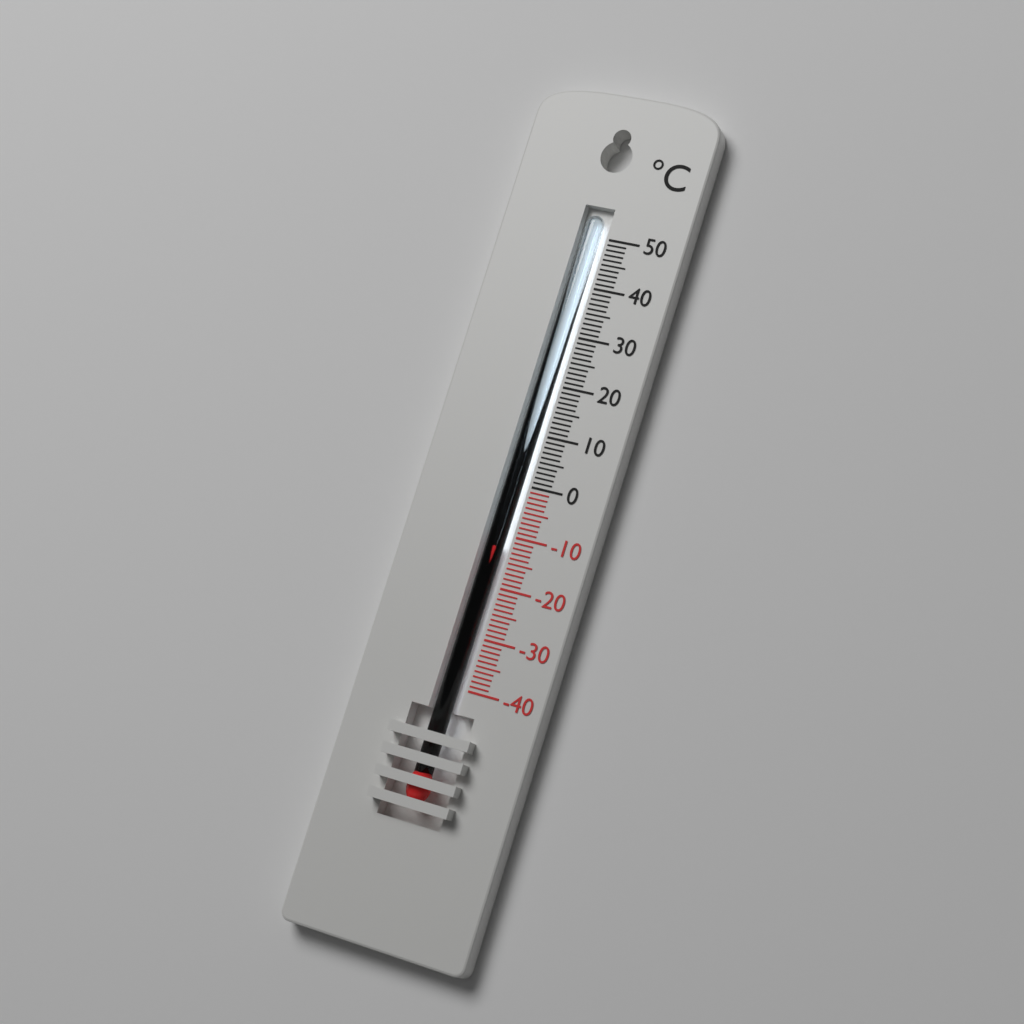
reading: -12 °C
